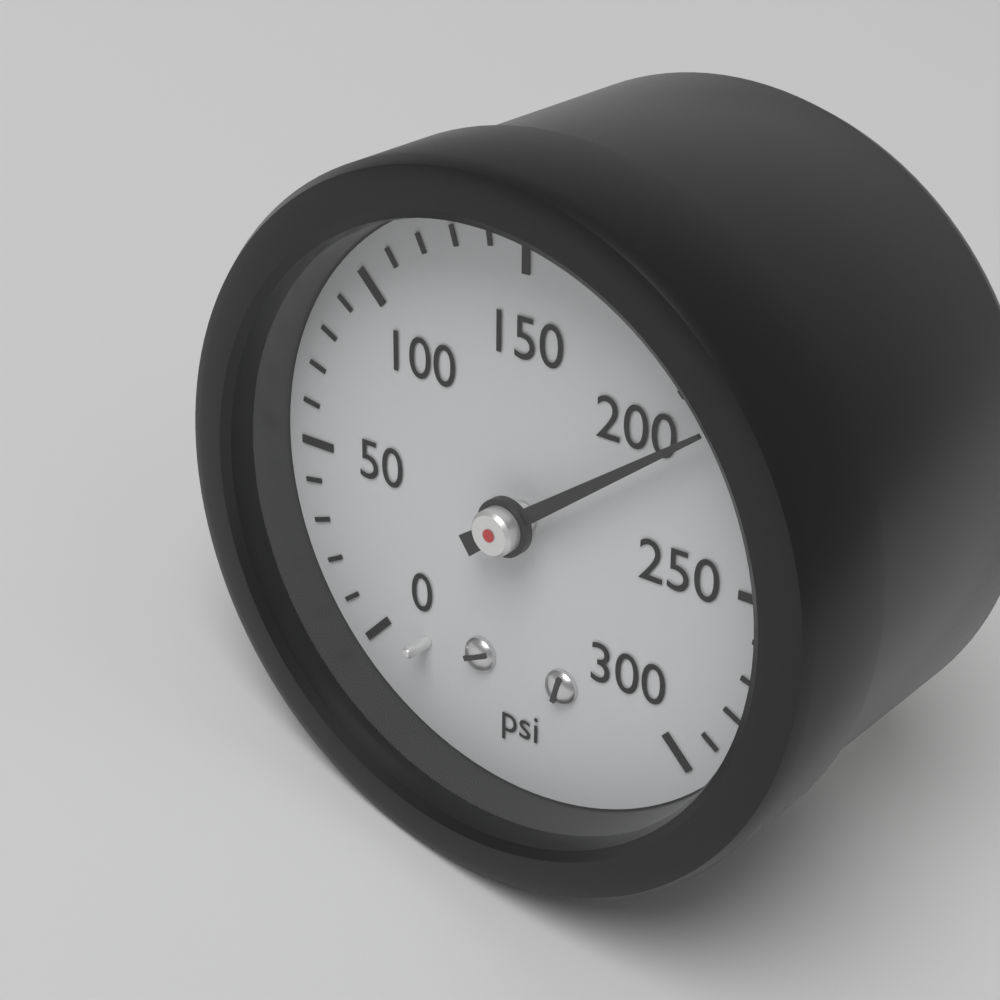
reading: 210 psi
